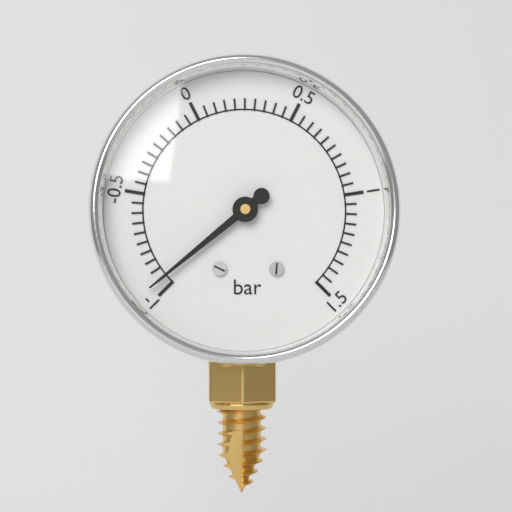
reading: -0.95 bar
